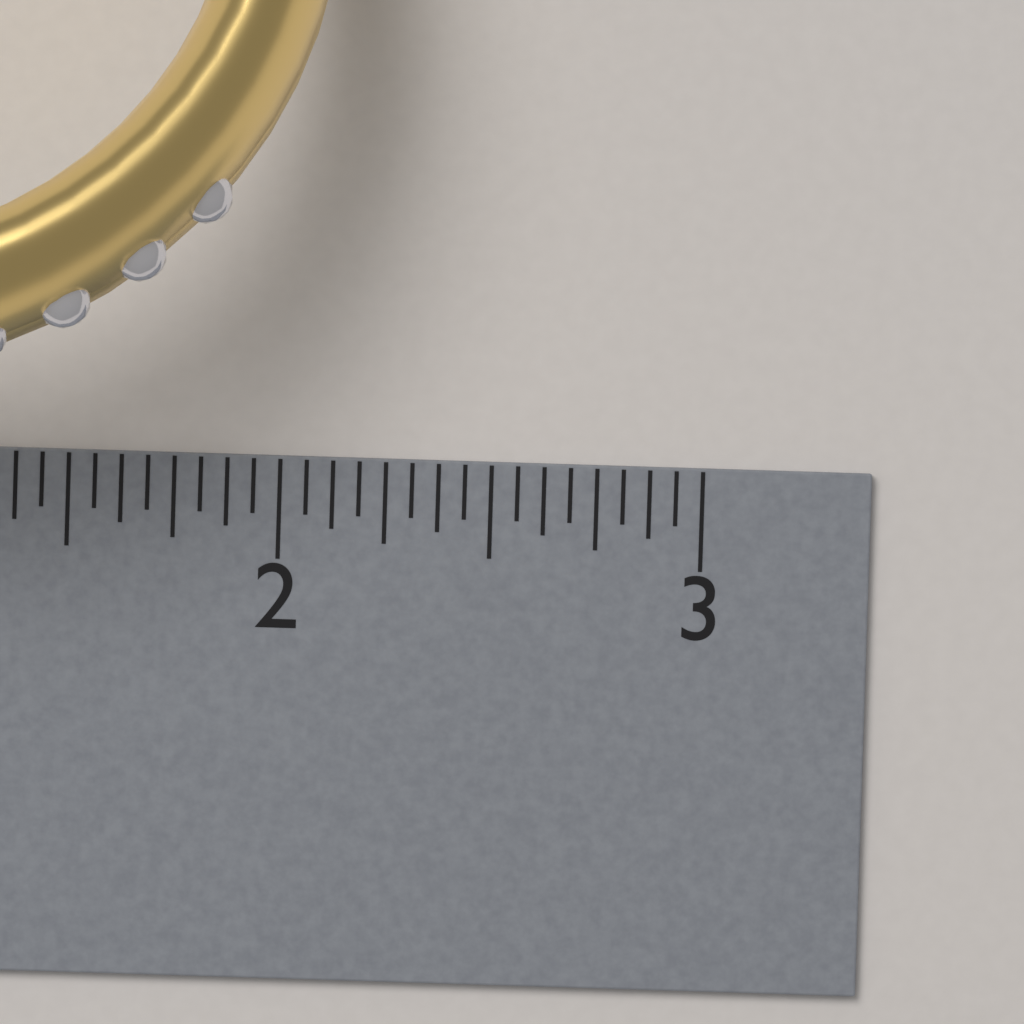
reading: 2.1250 inch
